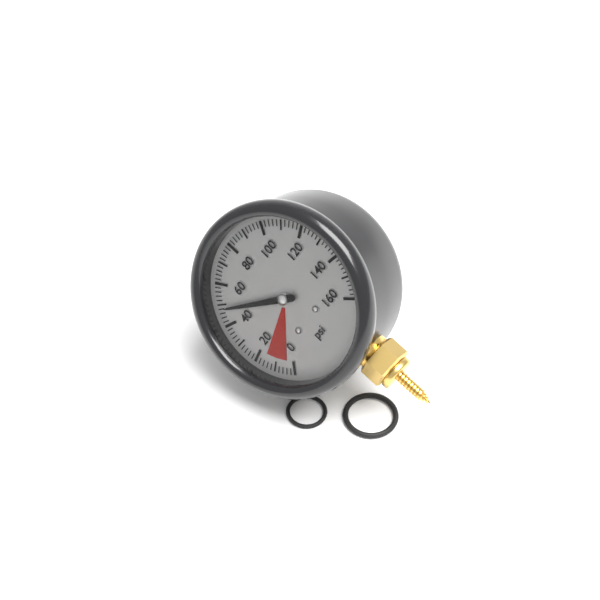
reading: 48 psi
